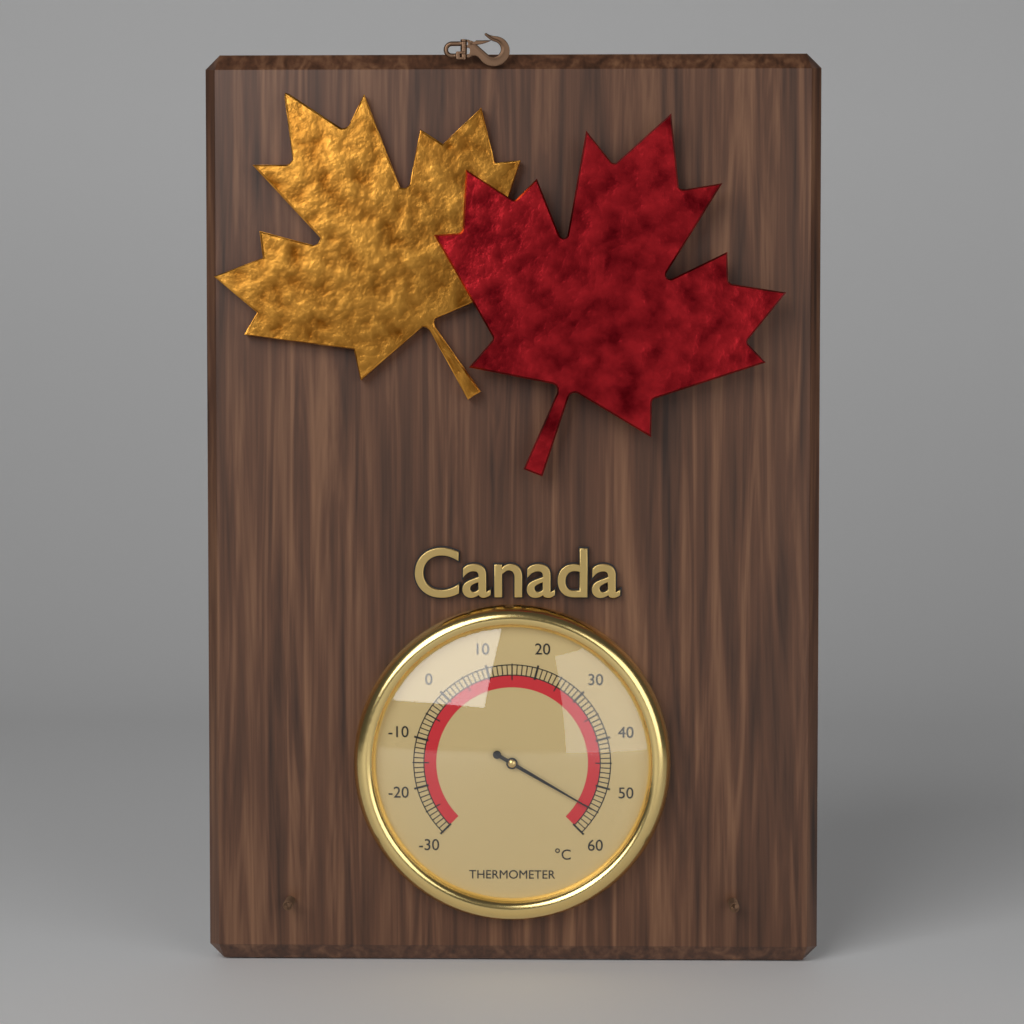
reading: 55 °C
